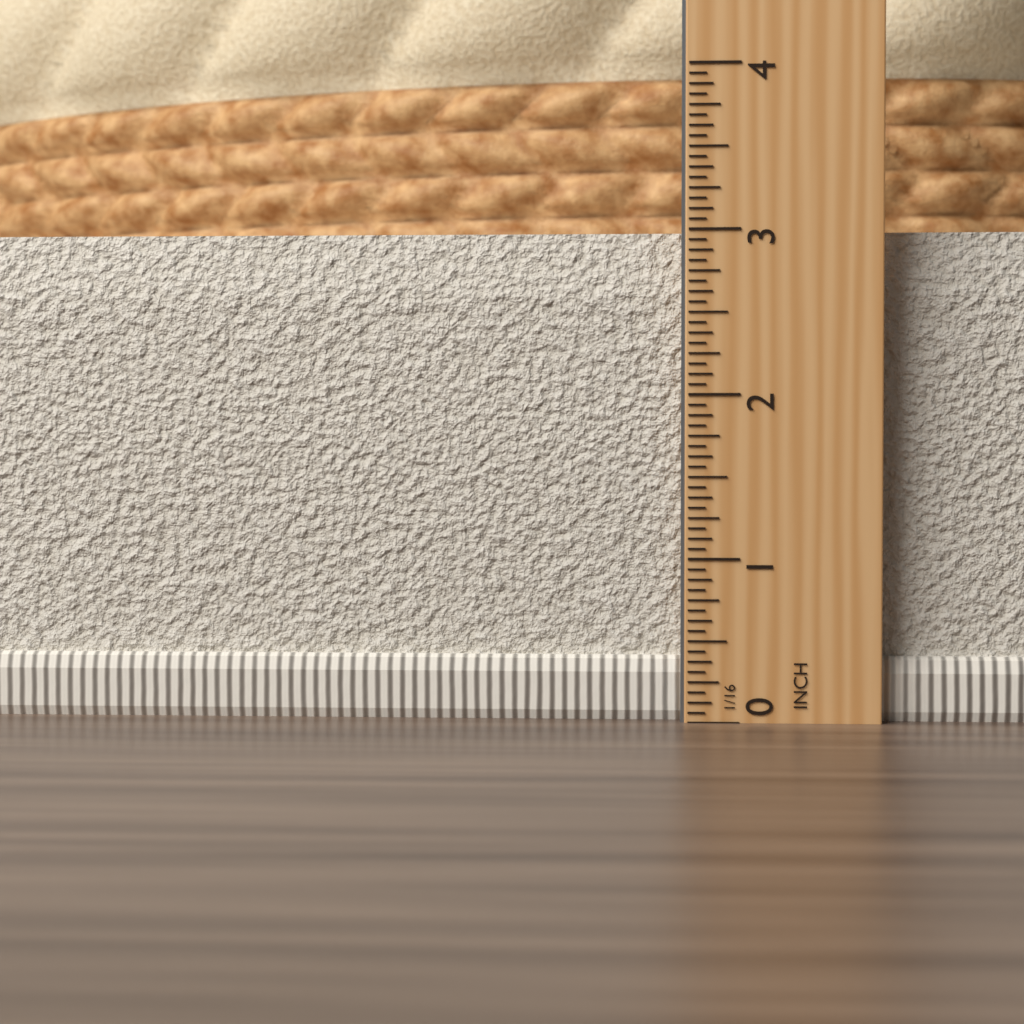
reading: 3.0000 in
